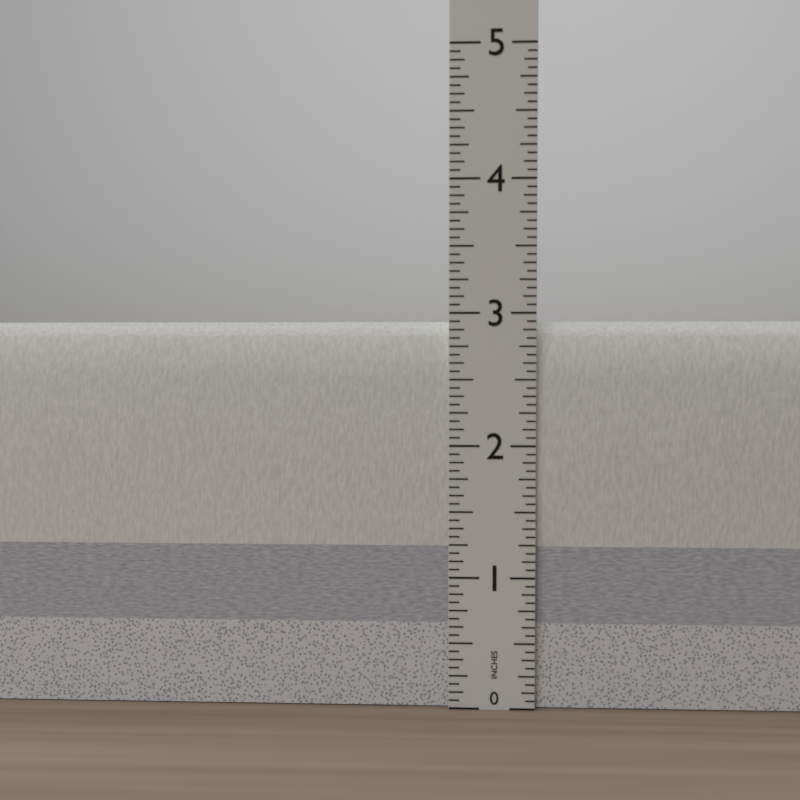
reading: 2.9375 in
